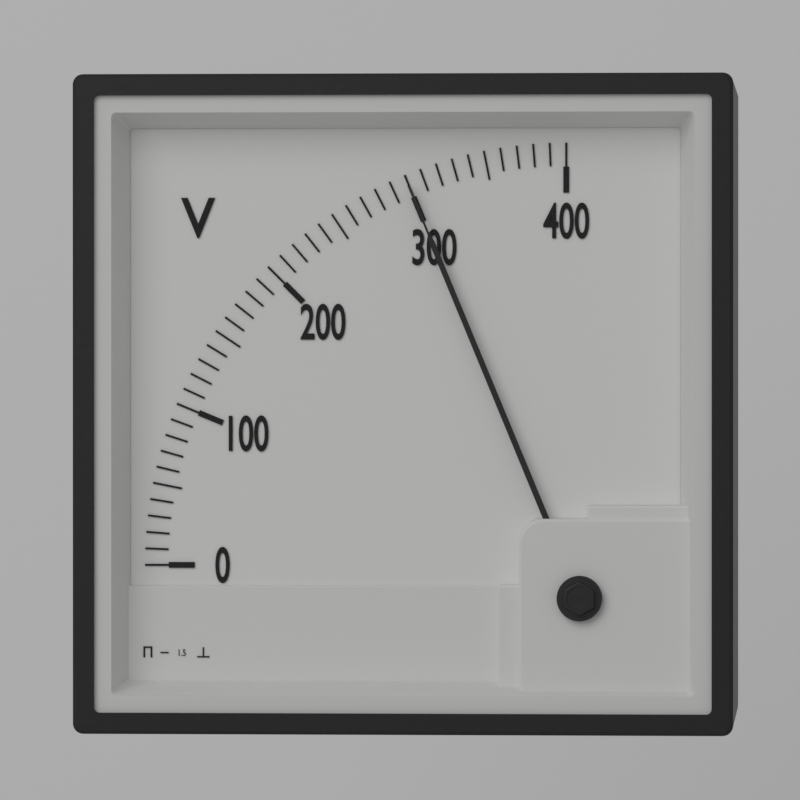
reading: 300 V
